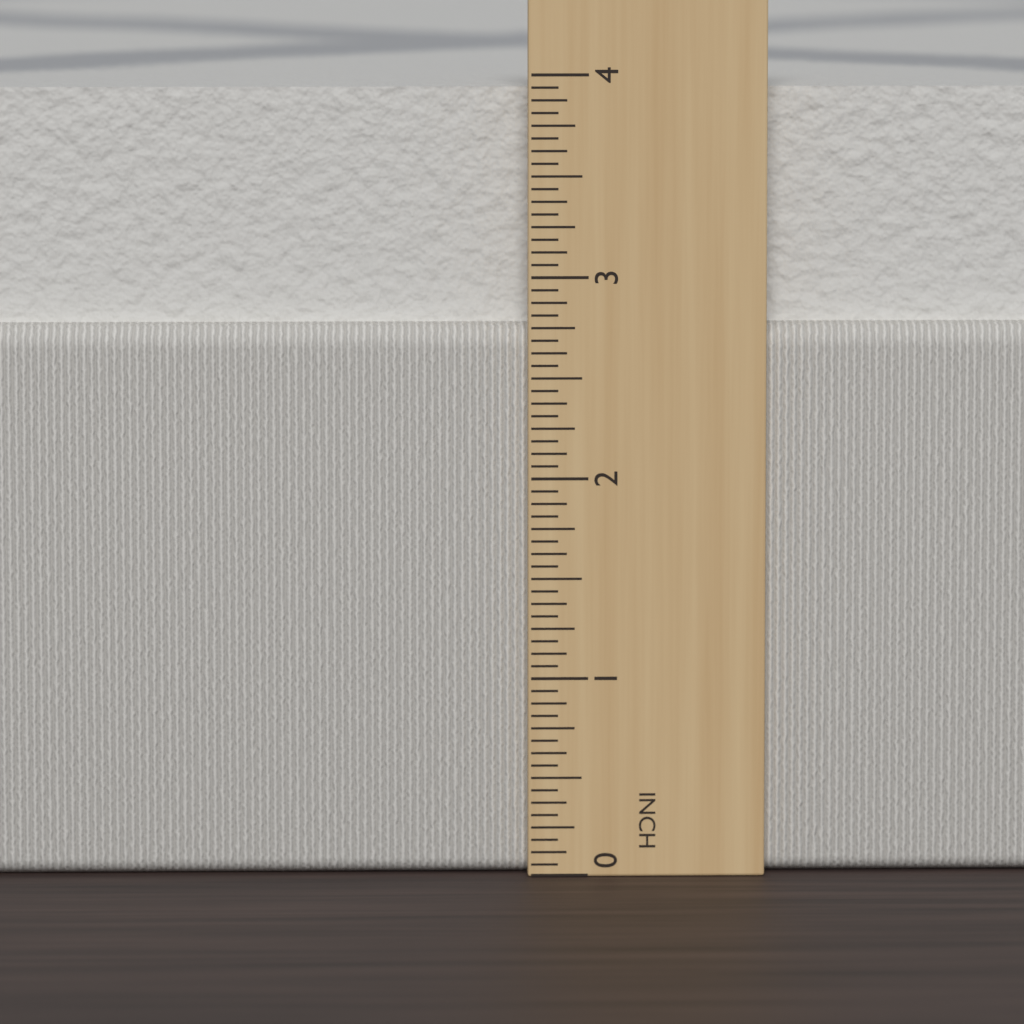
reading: 3.9375 in
